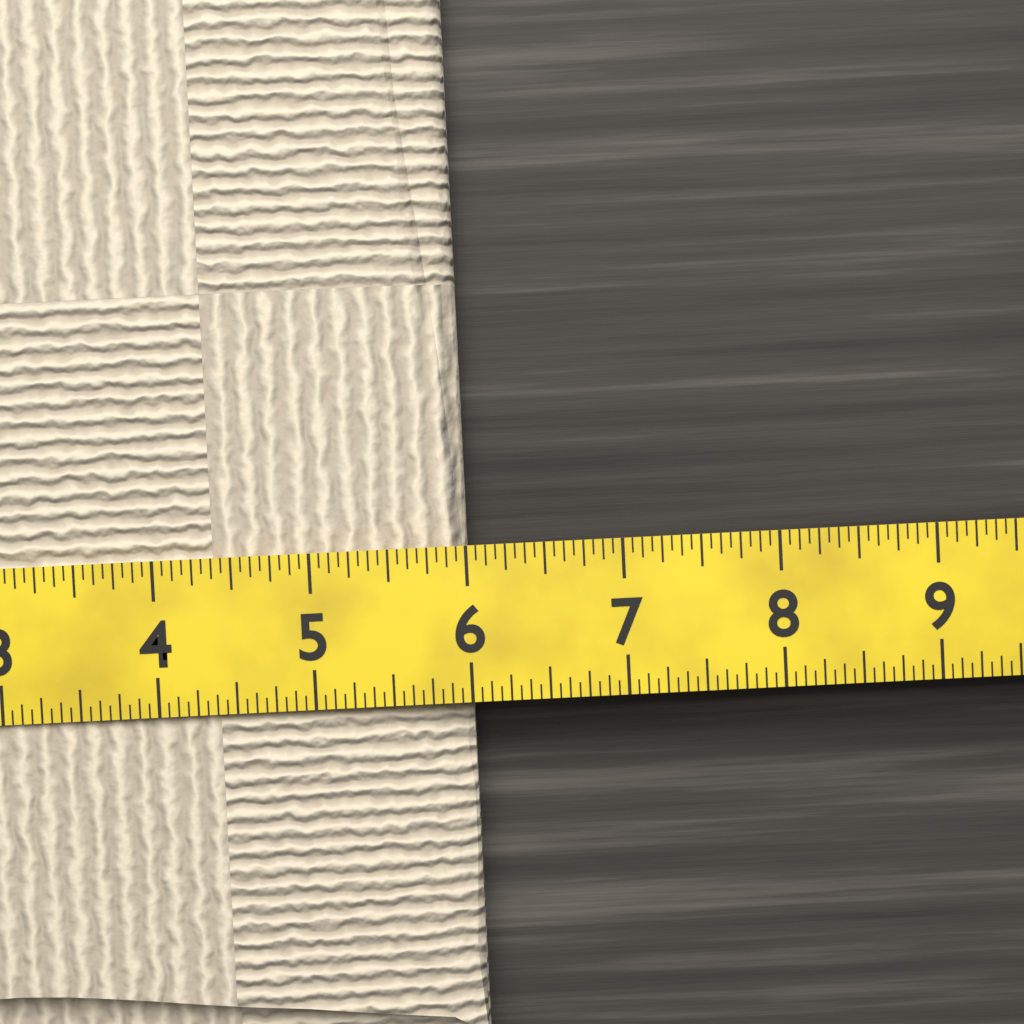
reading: 6.0000 (no unit)
